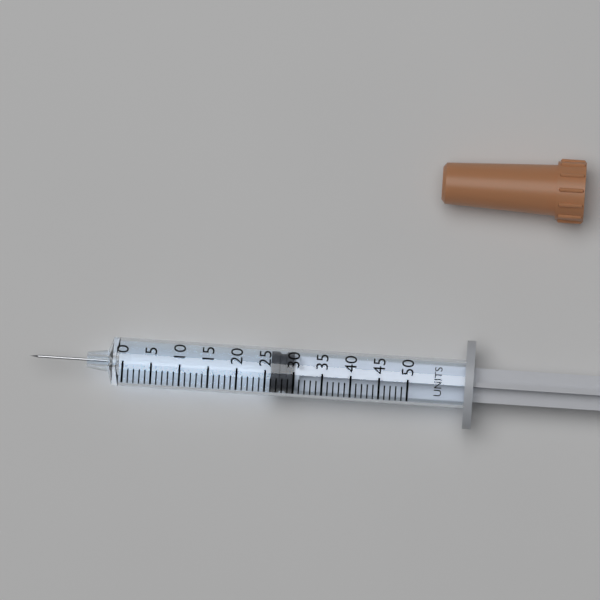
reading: 26 units
